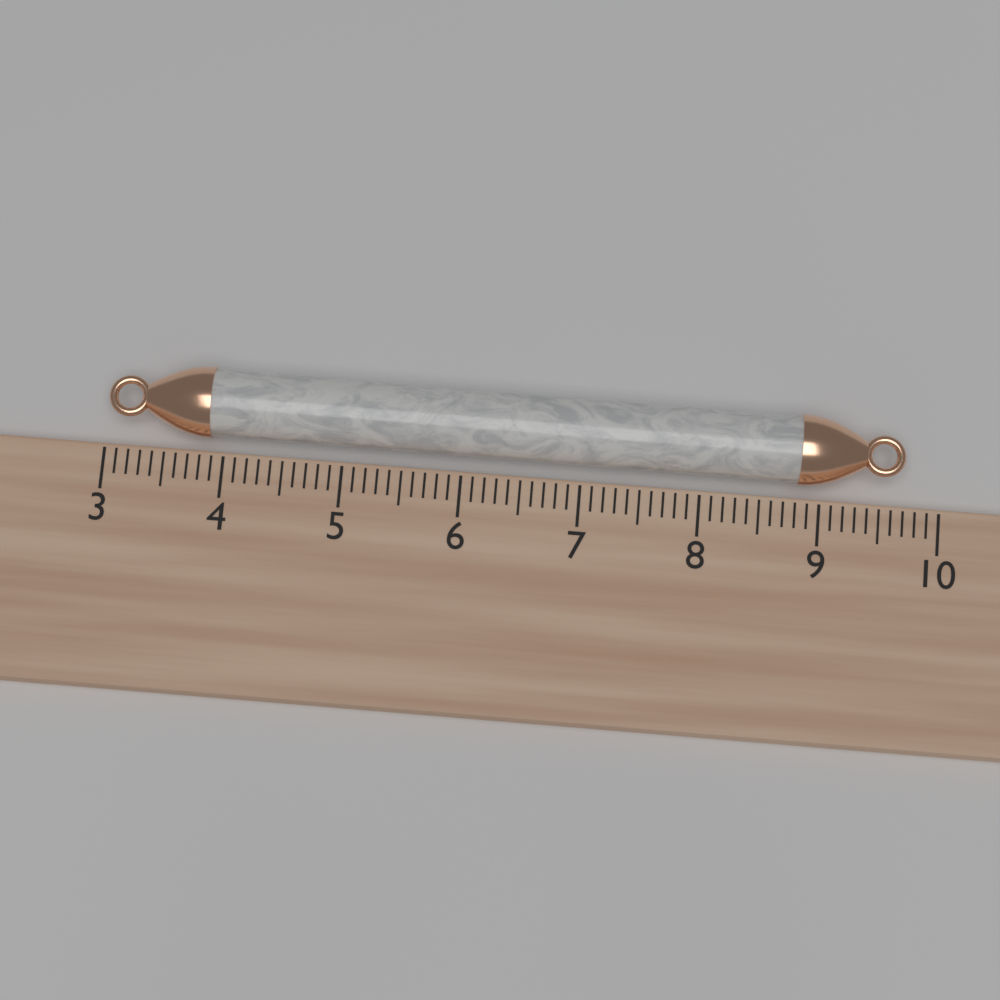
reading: 9.7 (no unit)
